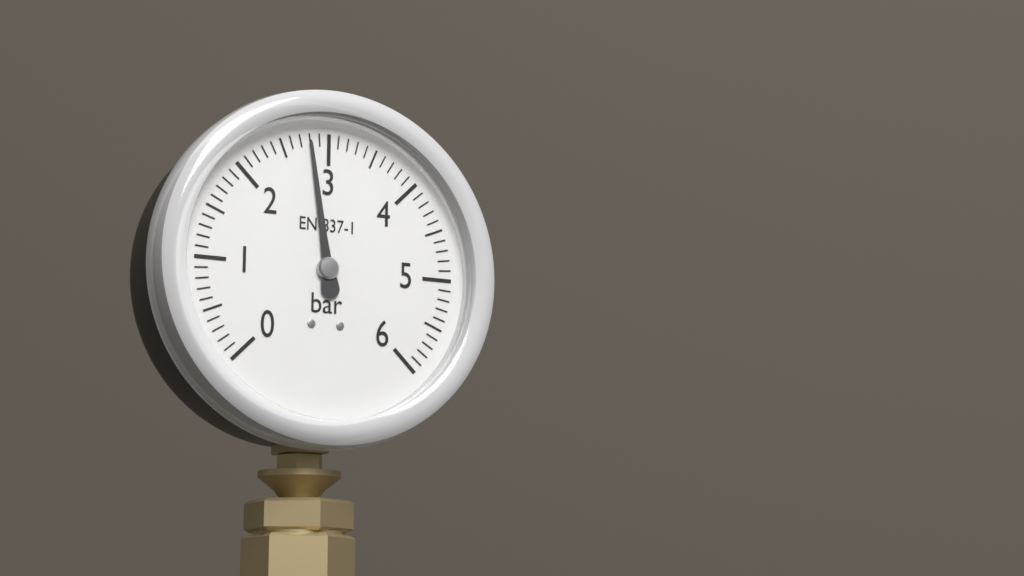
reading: 2.8 bar
